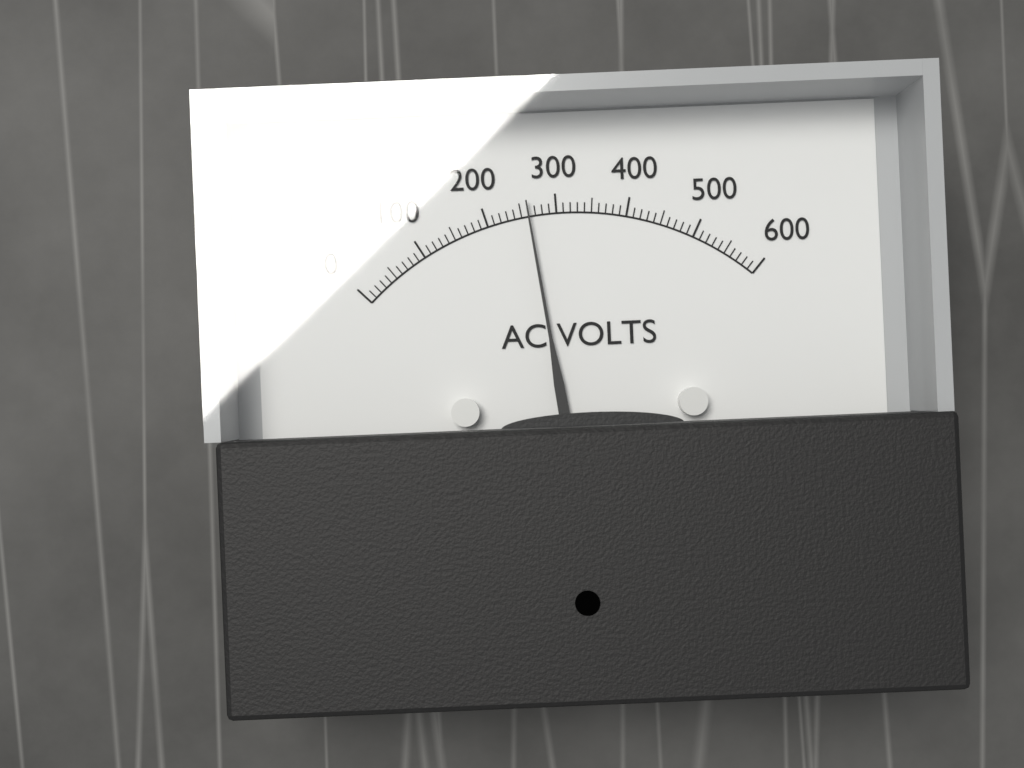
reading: 260 V
